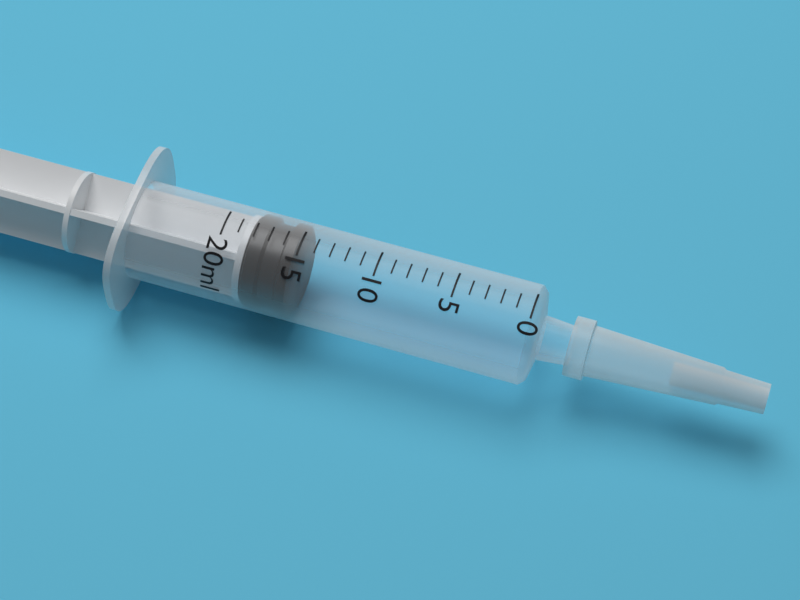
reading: 15 ml
